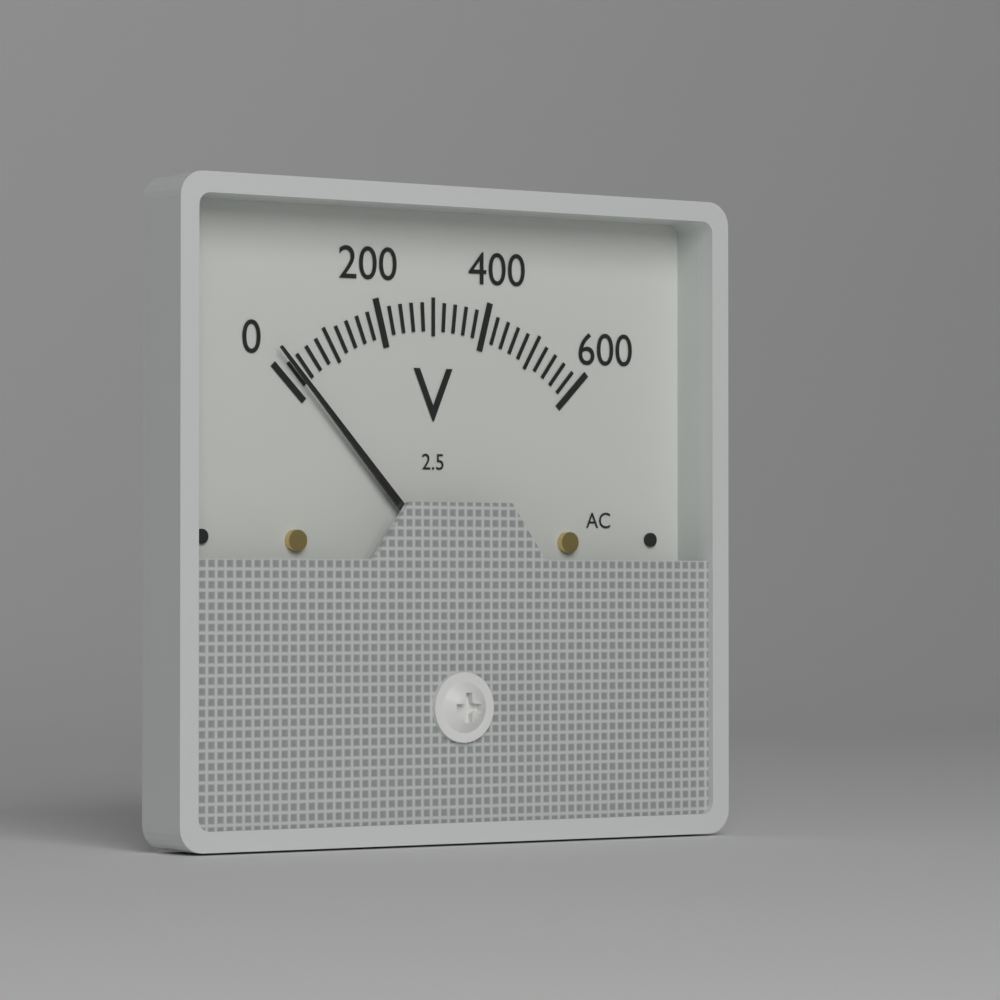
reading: 20 V
